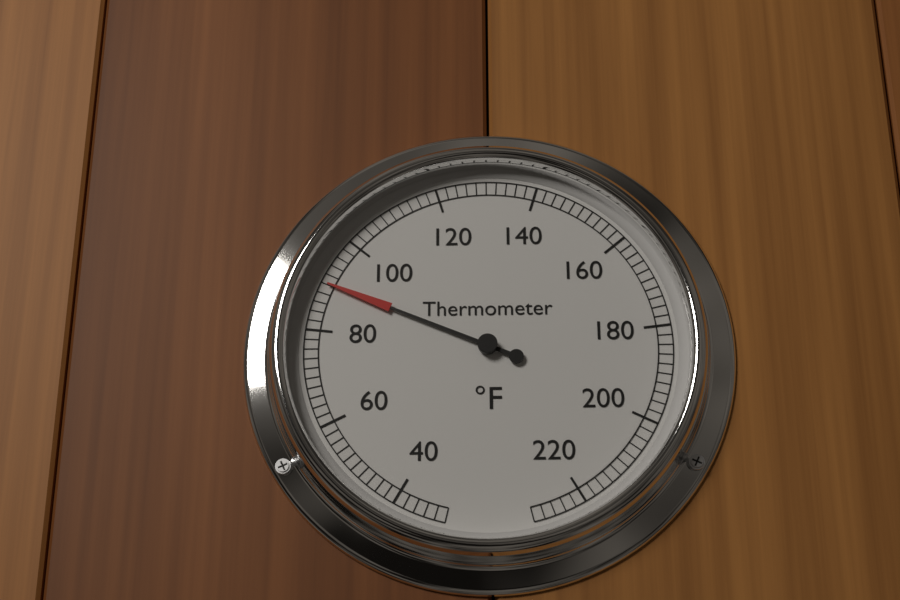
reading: 90 °F
